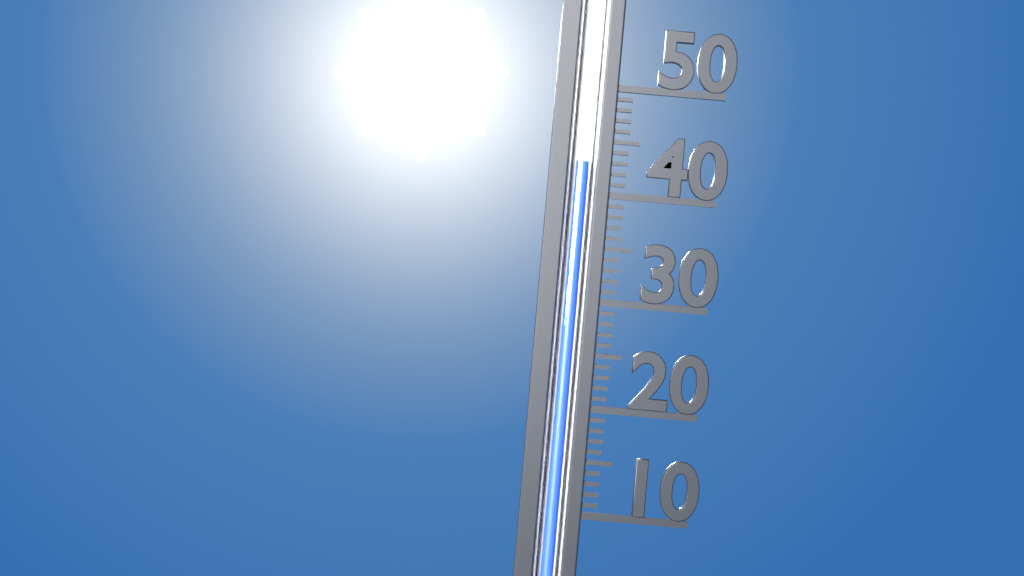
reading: 43 (no unit)
